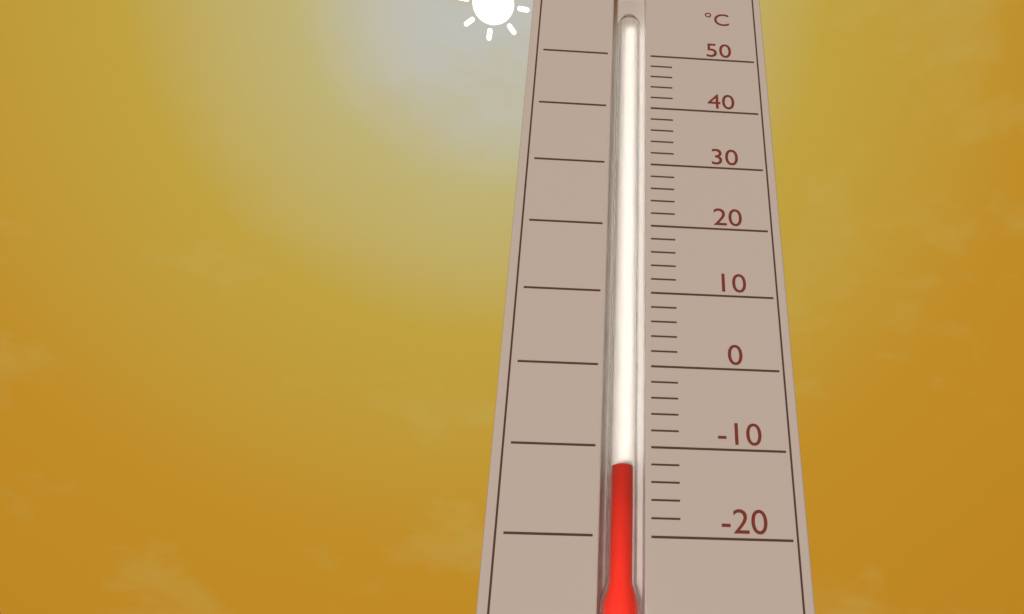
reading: -12 °C
